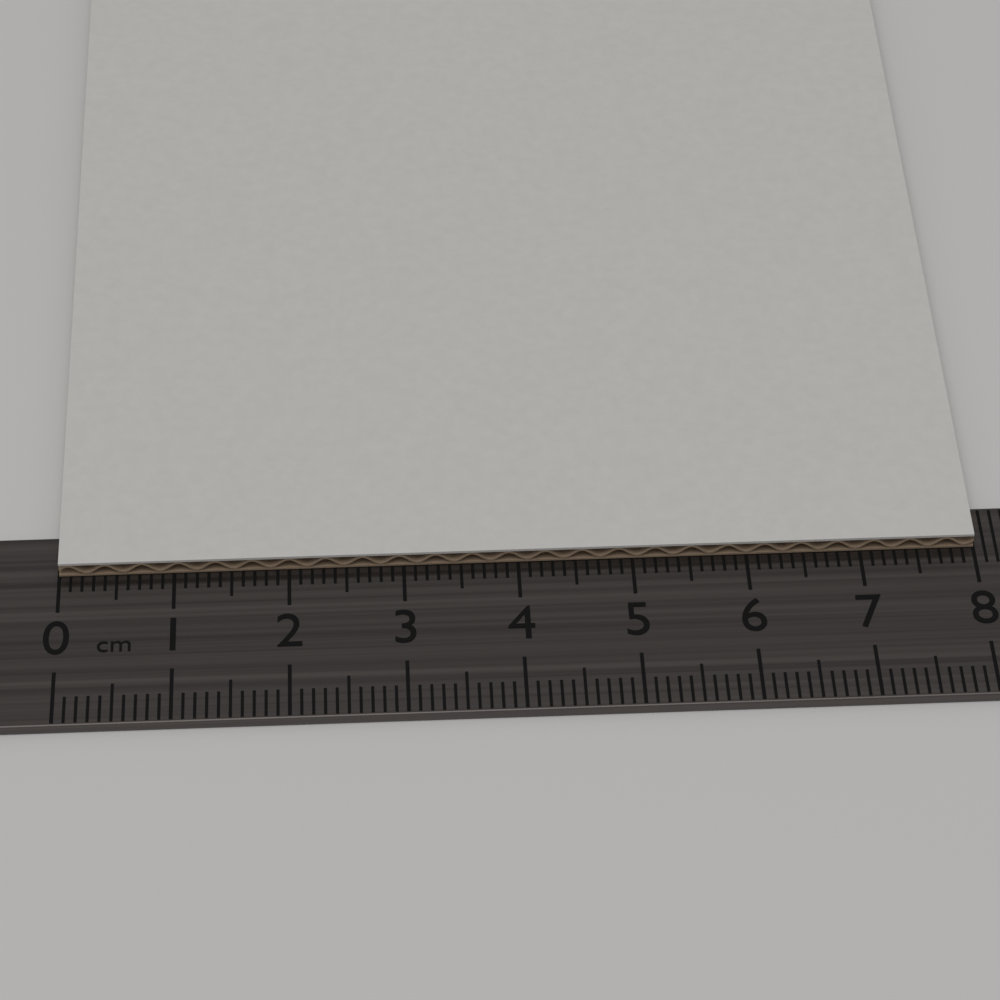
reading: 8.0 cm
